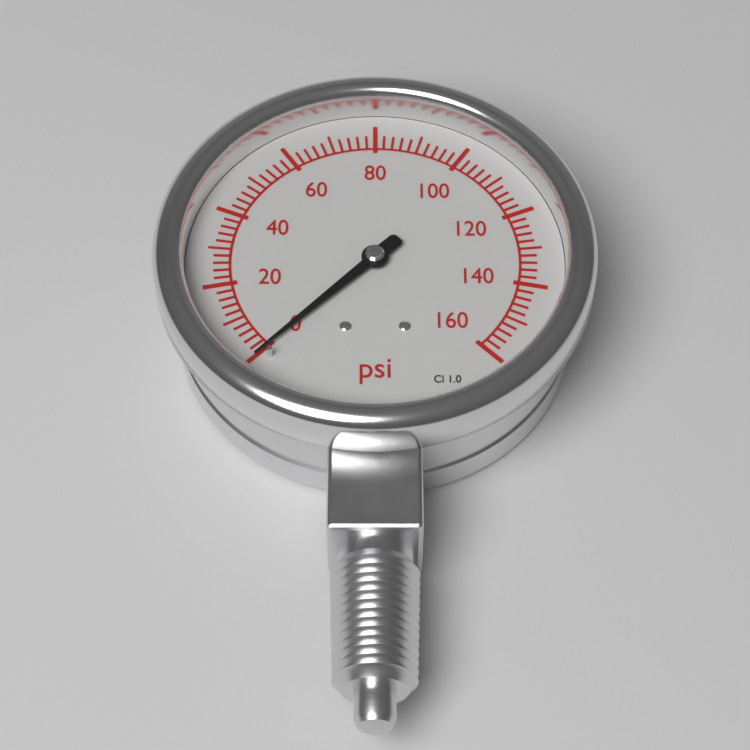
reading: 0 psi
